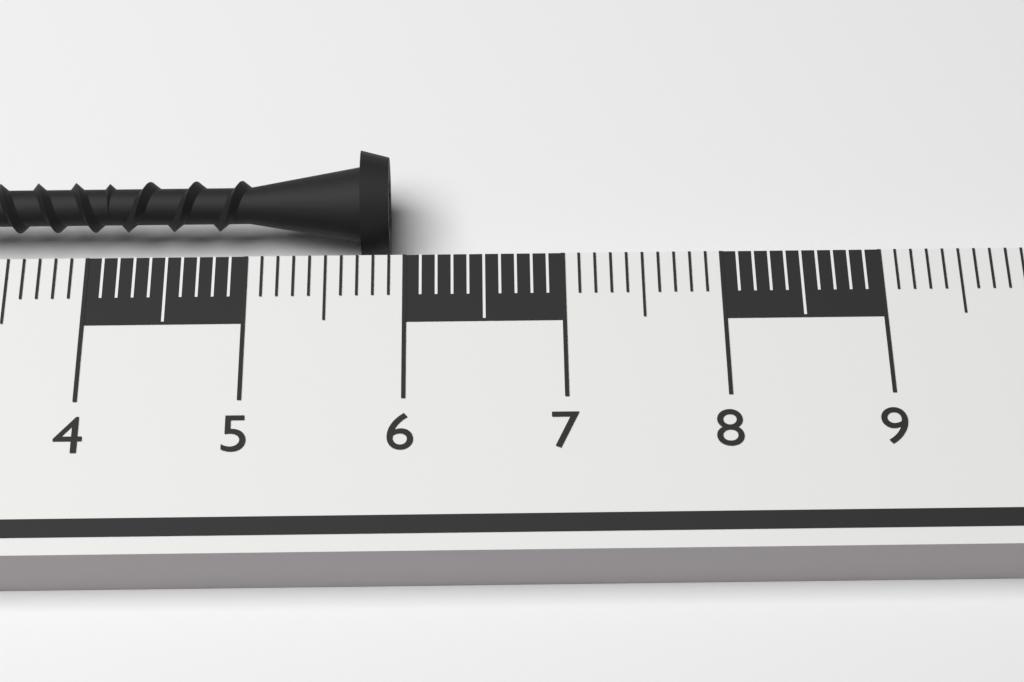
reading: 5.9 cm
